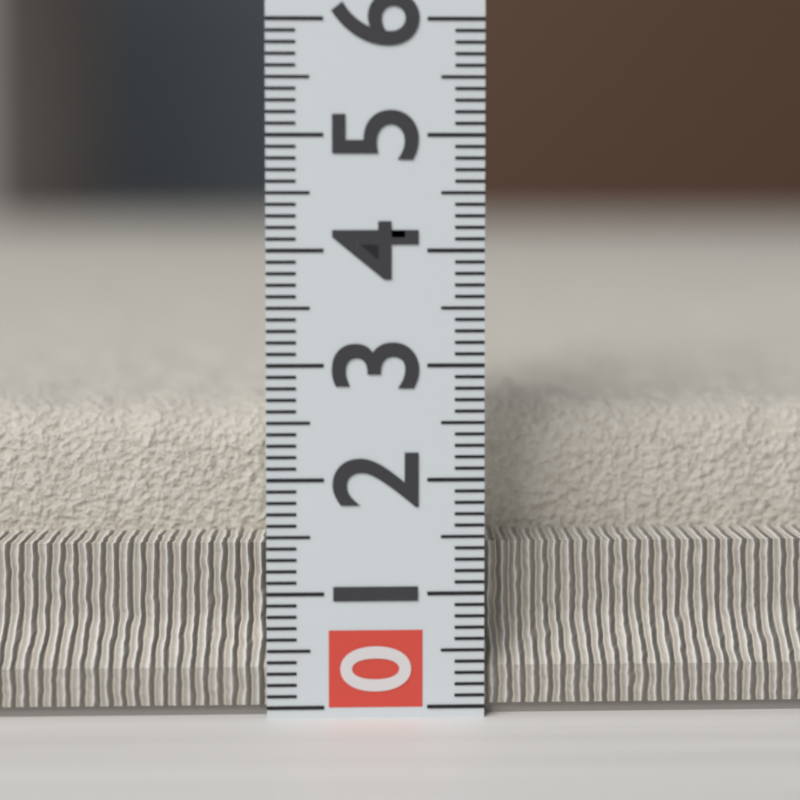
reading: 2.6 (no unit)
